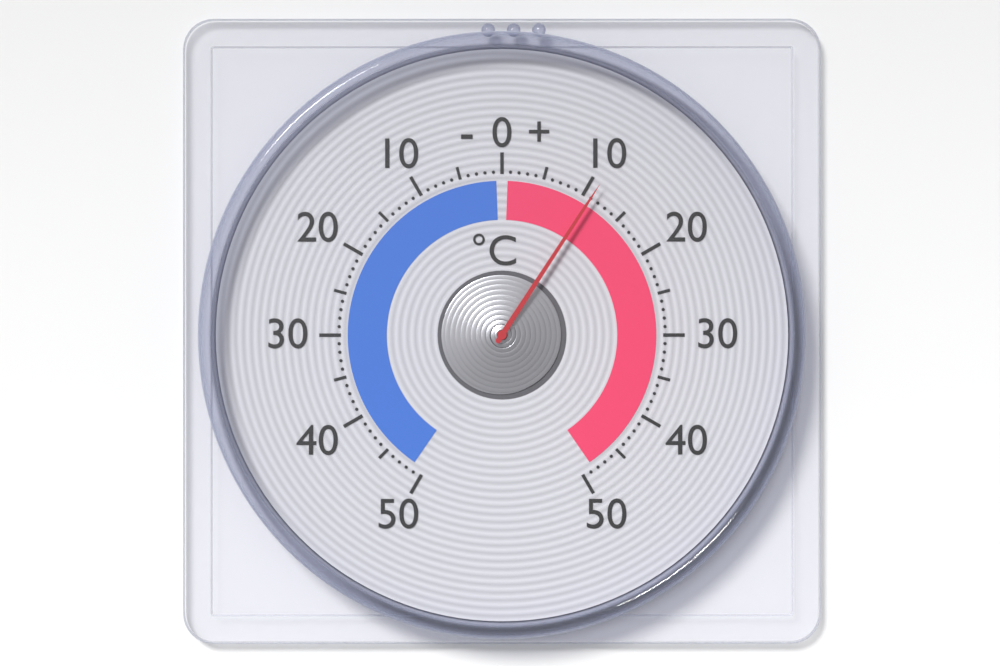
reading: 11 °C
